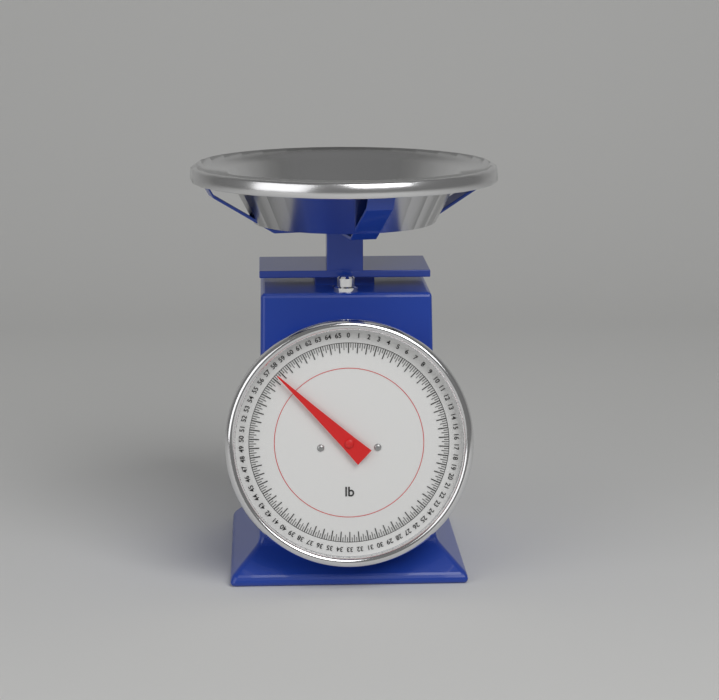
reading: 57.50 lb
